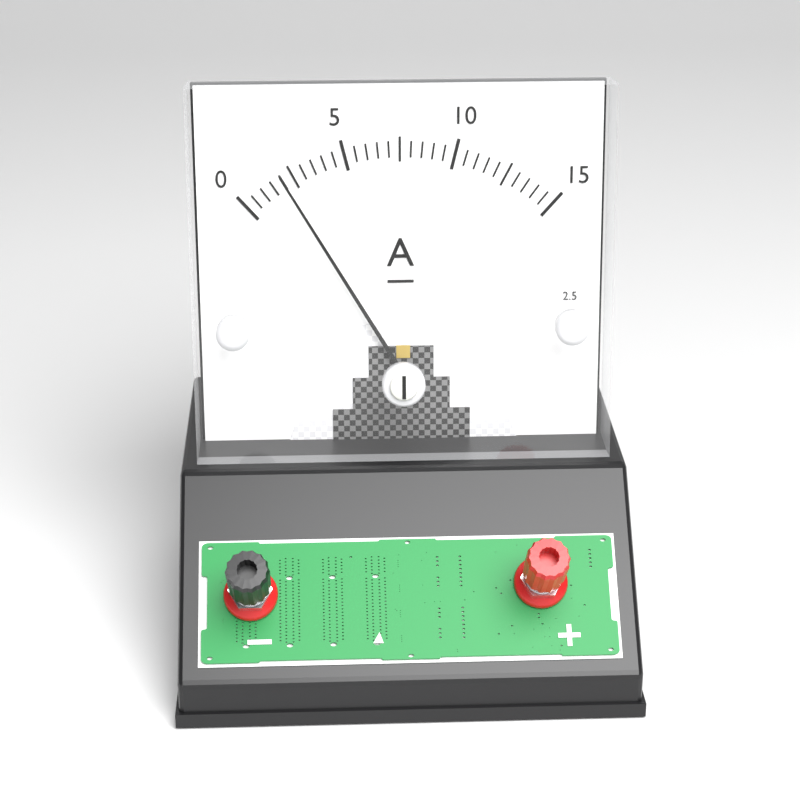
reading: 2.0 A
